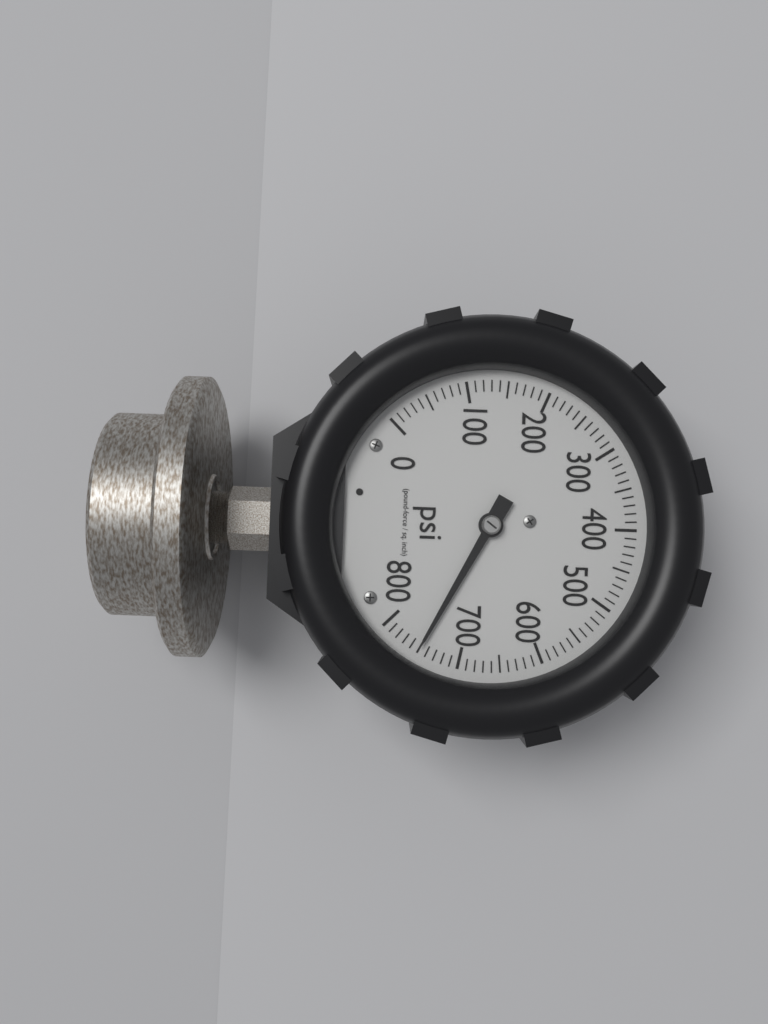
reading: 750 psi
